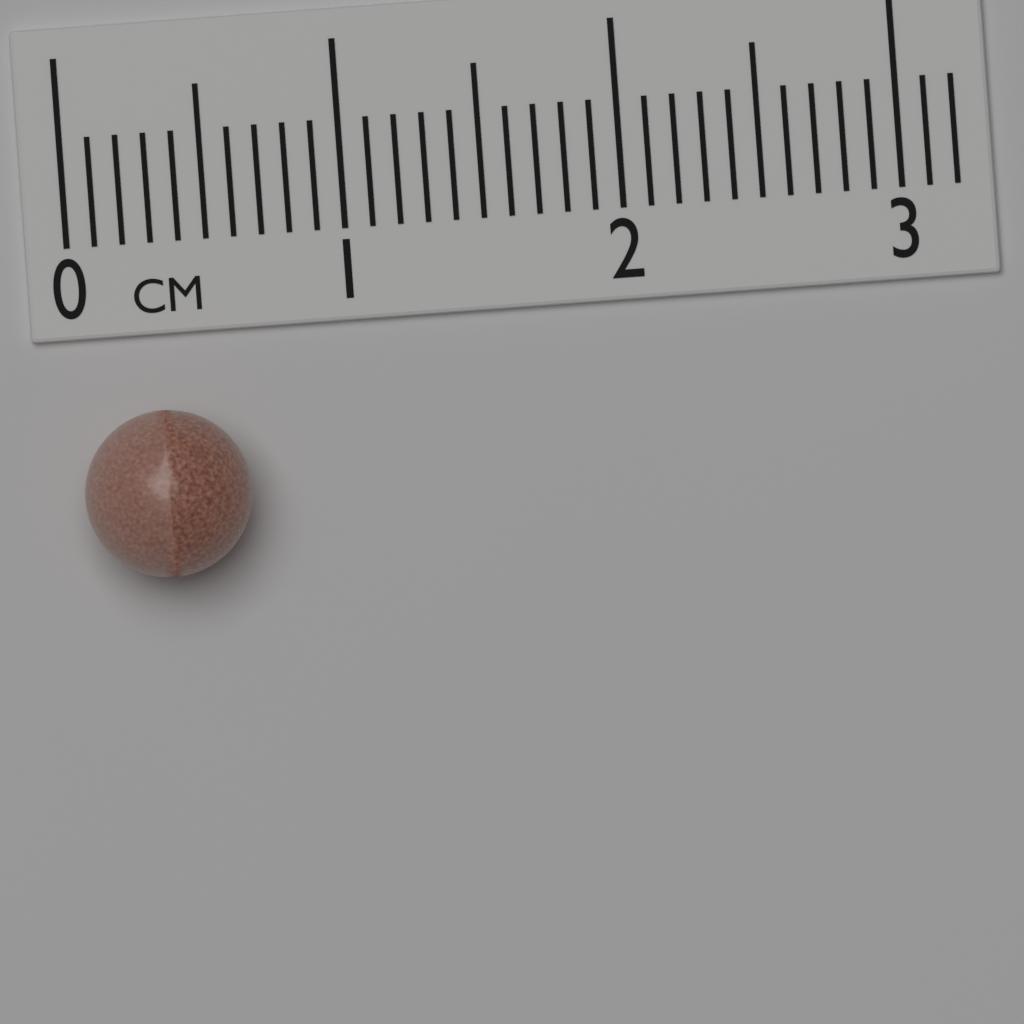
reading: 0.6 cm
